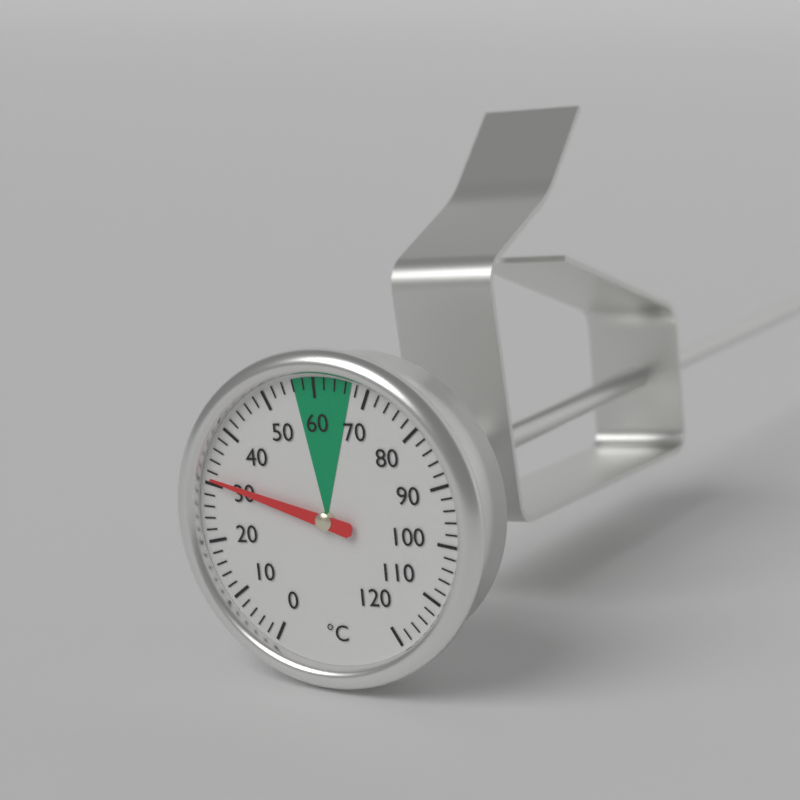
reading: 31 °C
